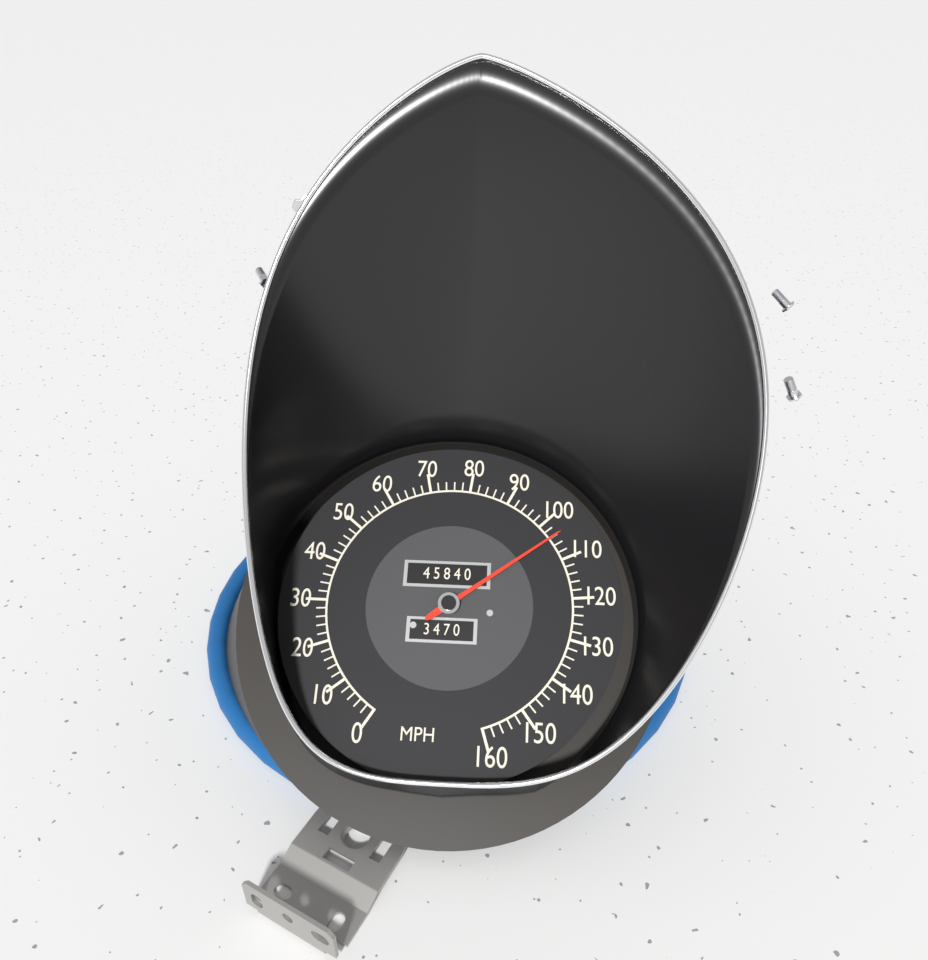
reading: 104 MPH
